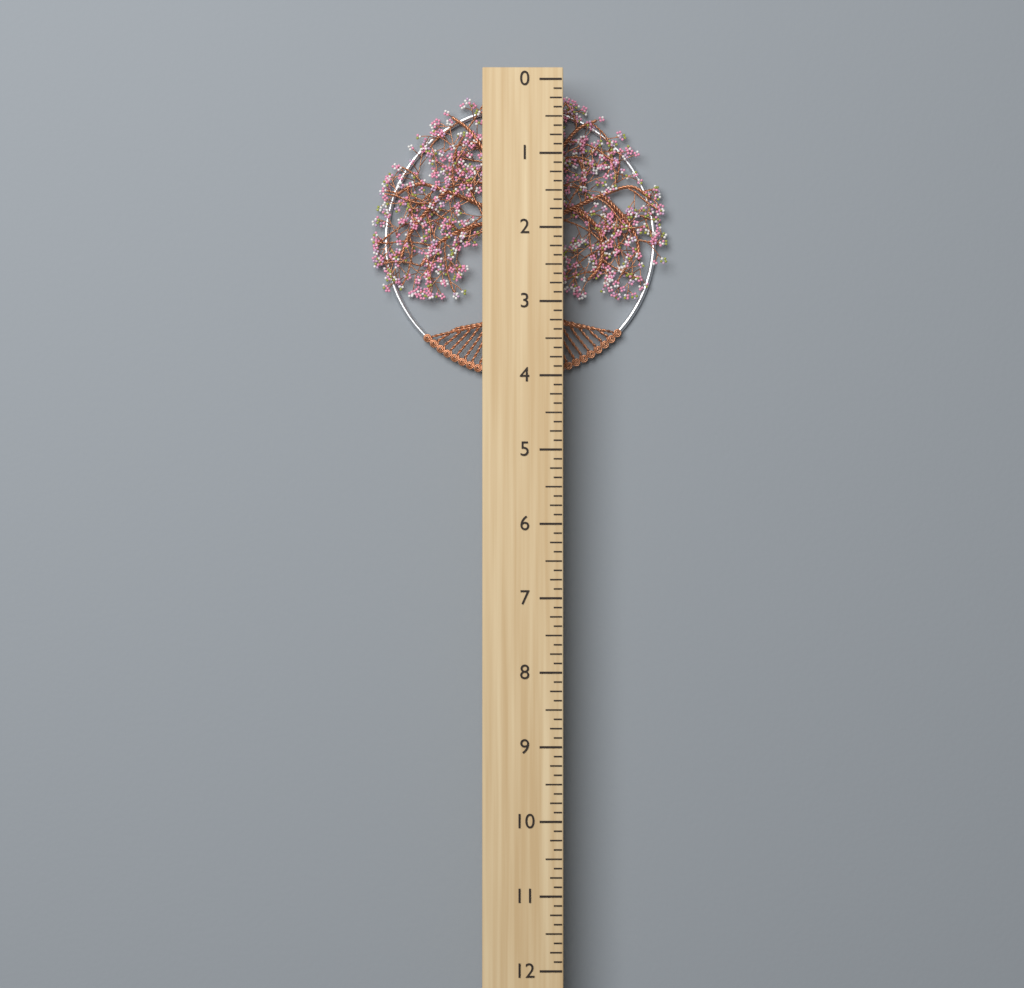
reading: 4.000 (no unit)
